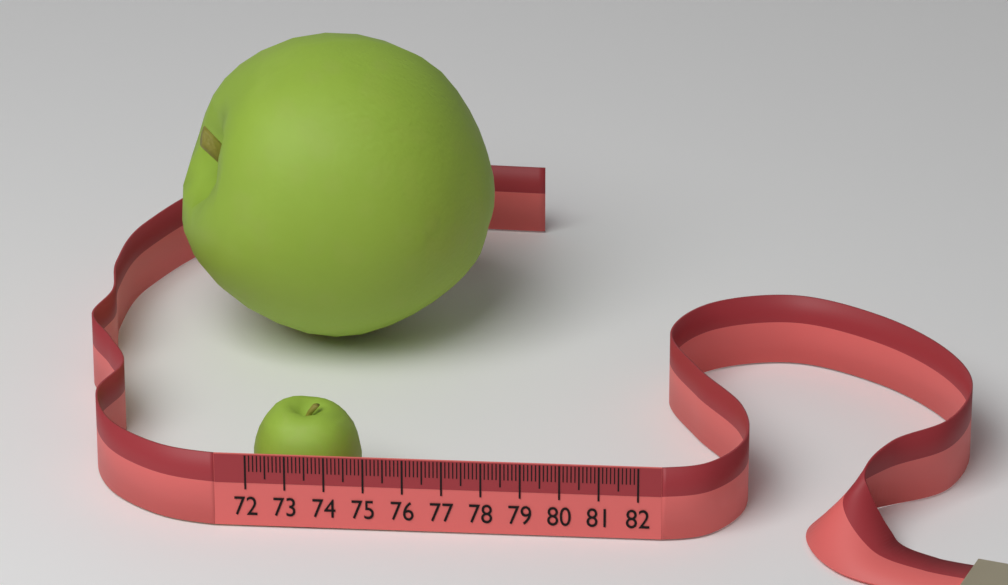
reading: 74.8 (no unit)
